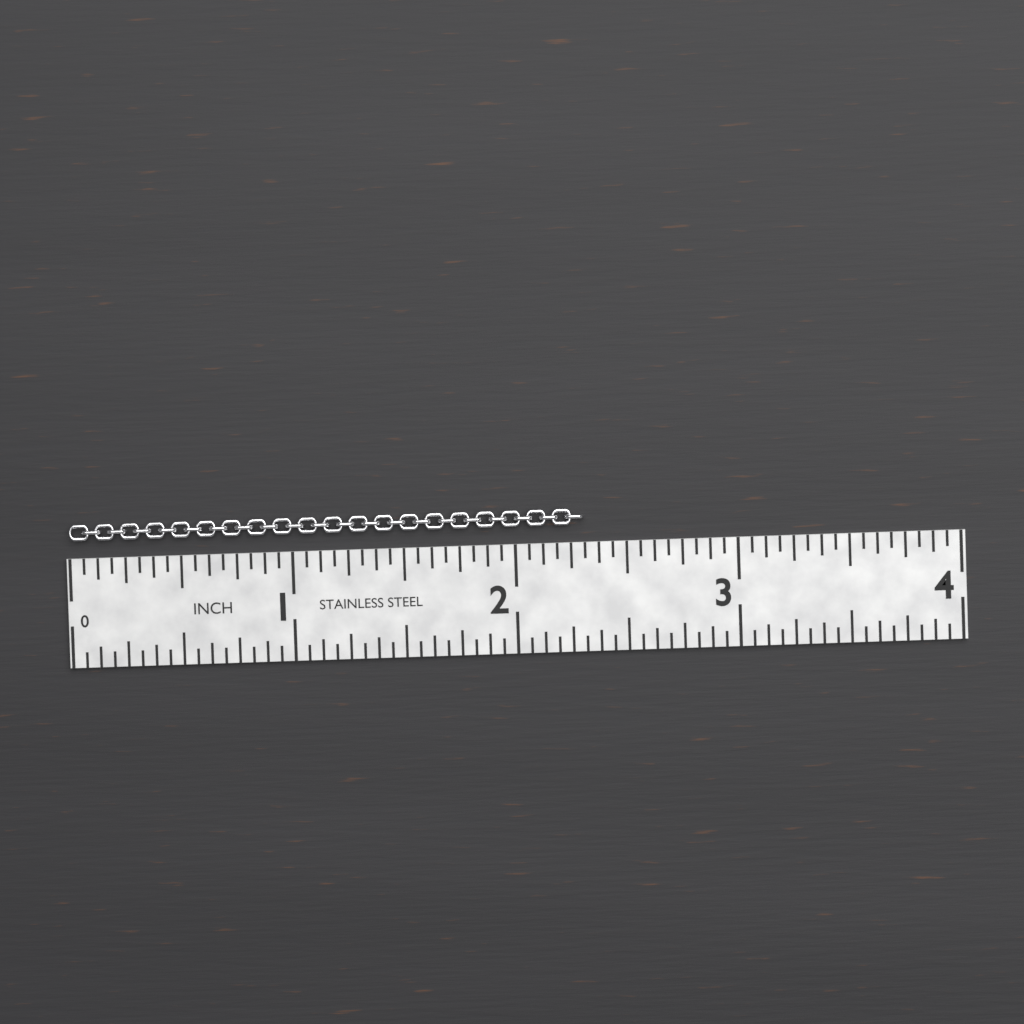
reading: 2.3125 in
